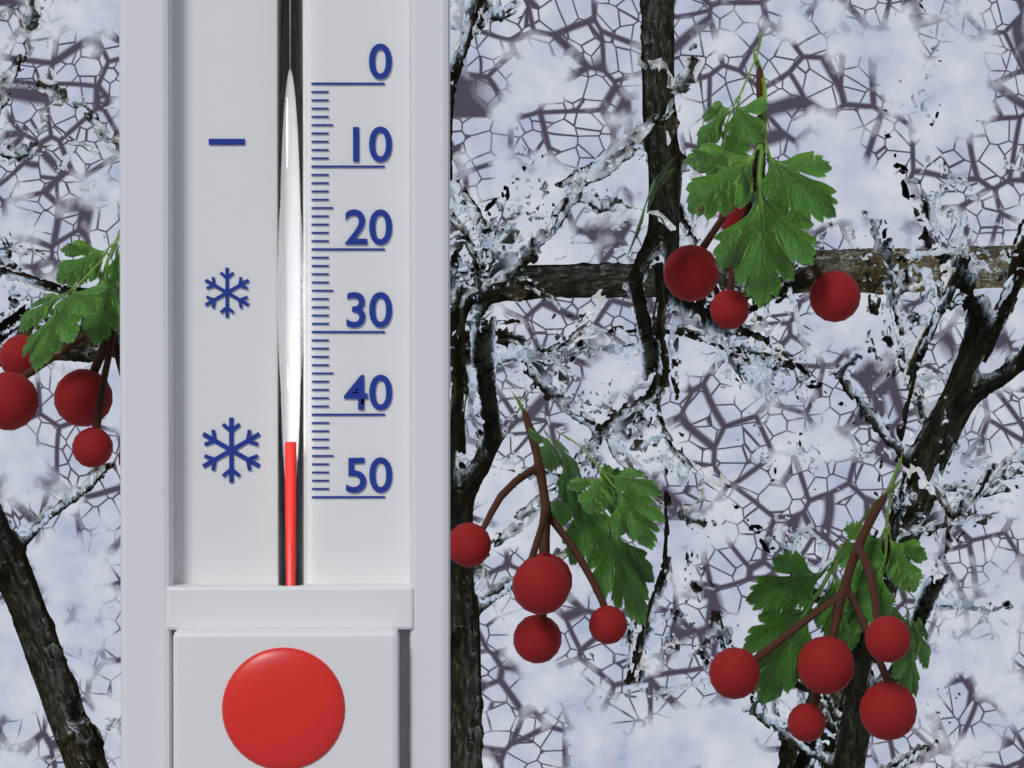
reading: 43 (no unit)
